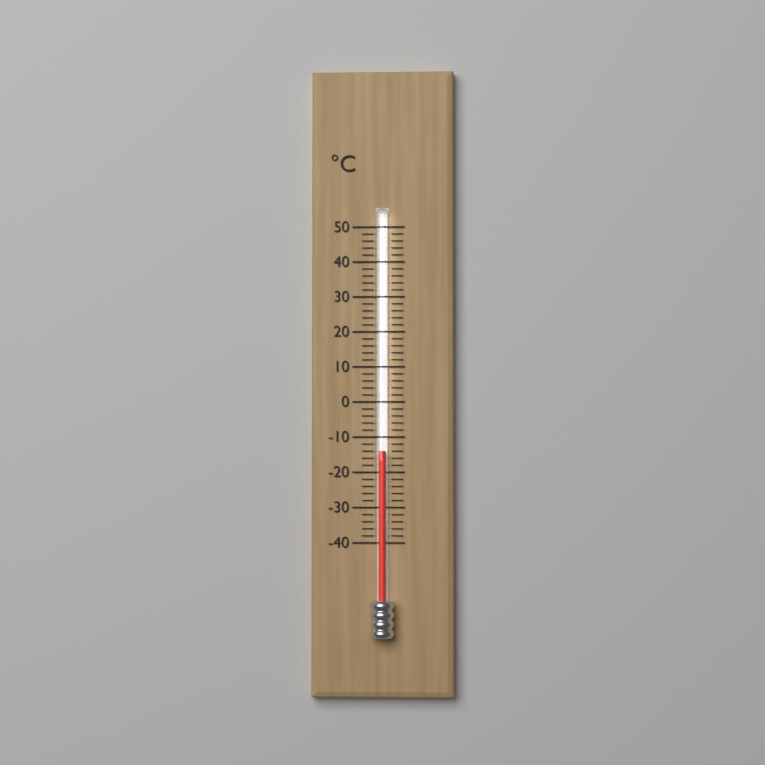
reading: -14 °C
